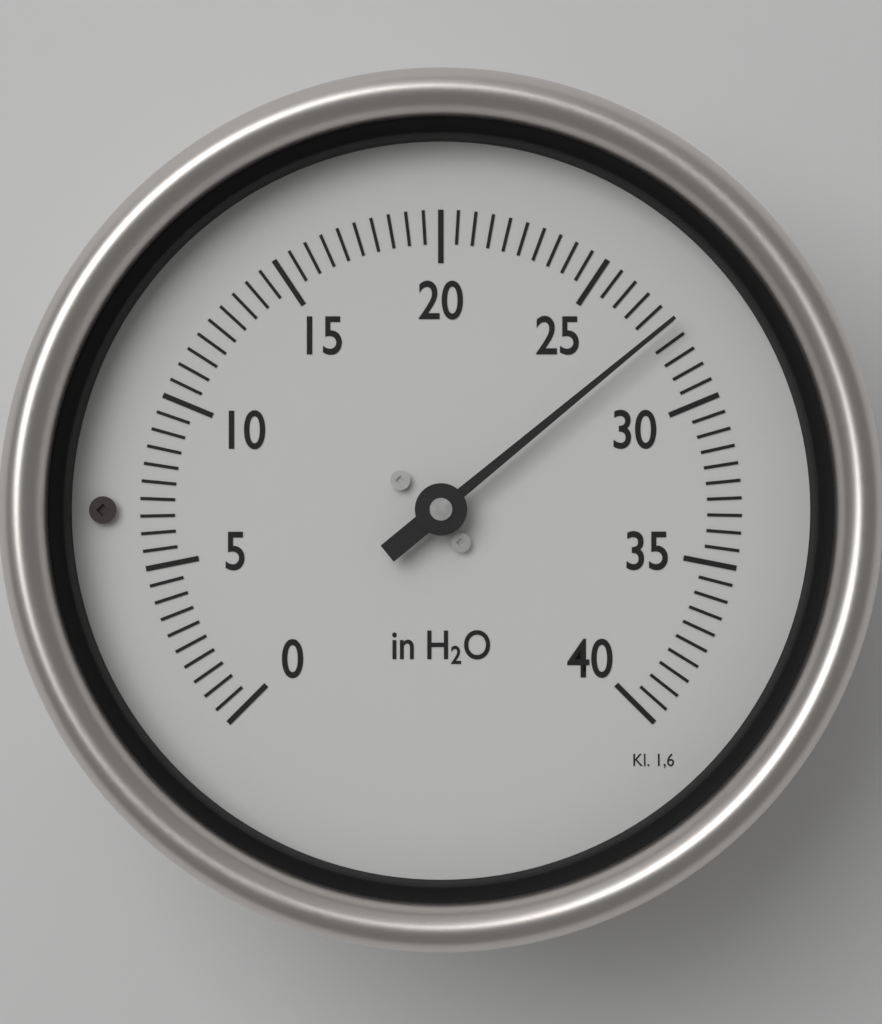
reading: 27.5 in H2O
